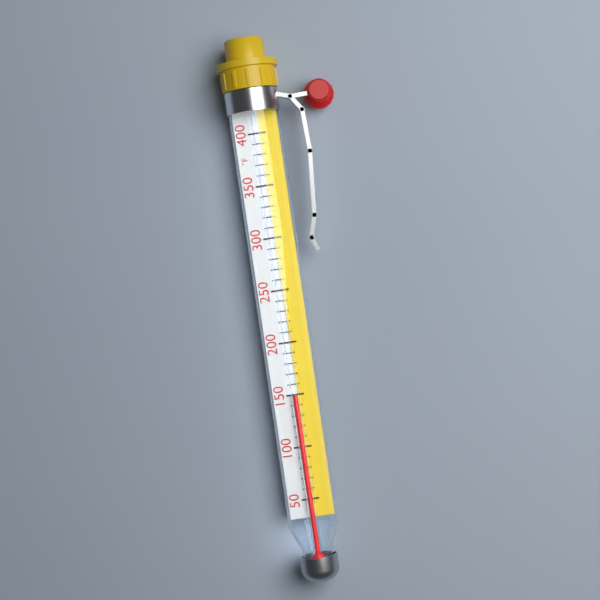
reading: 150 °F
